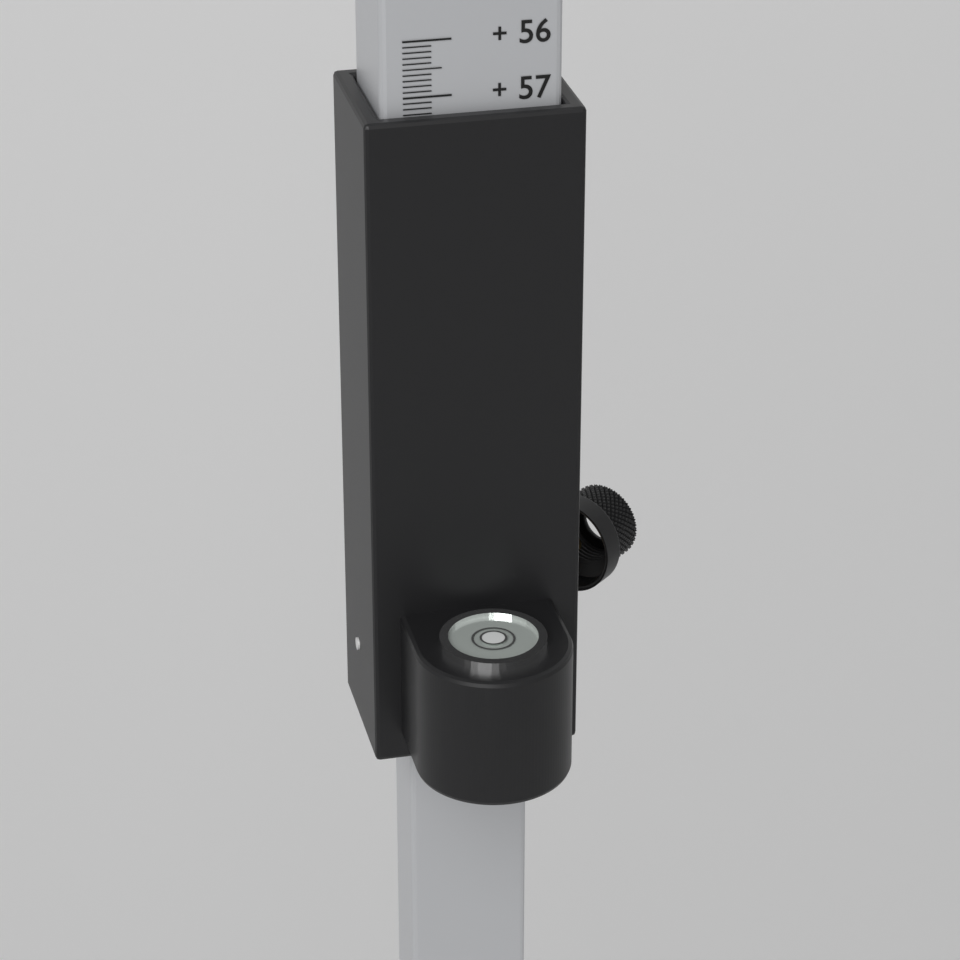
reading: 57.3 (no unit)
